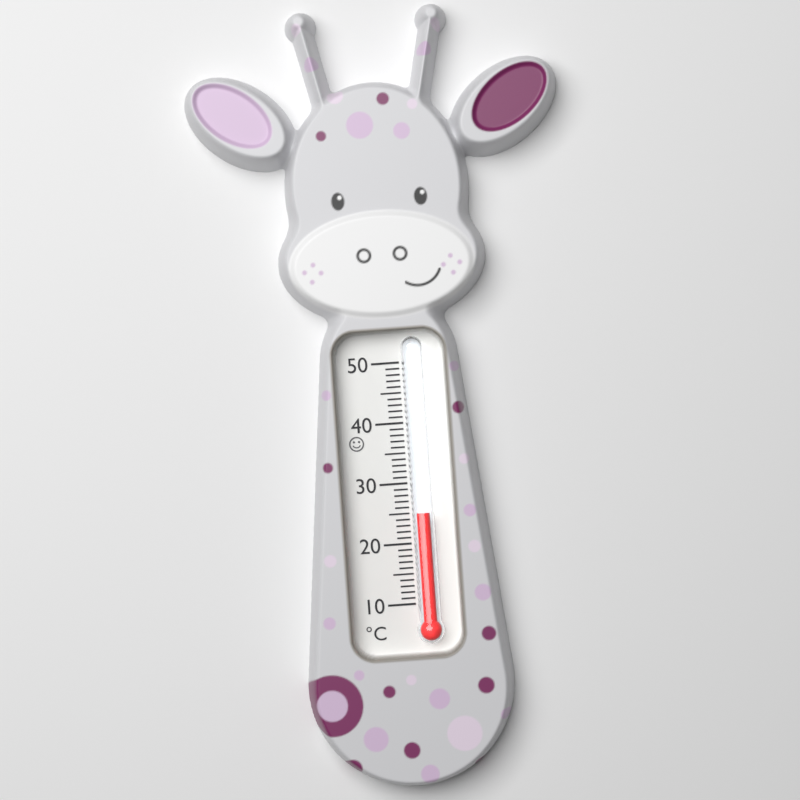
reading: 25 °C
